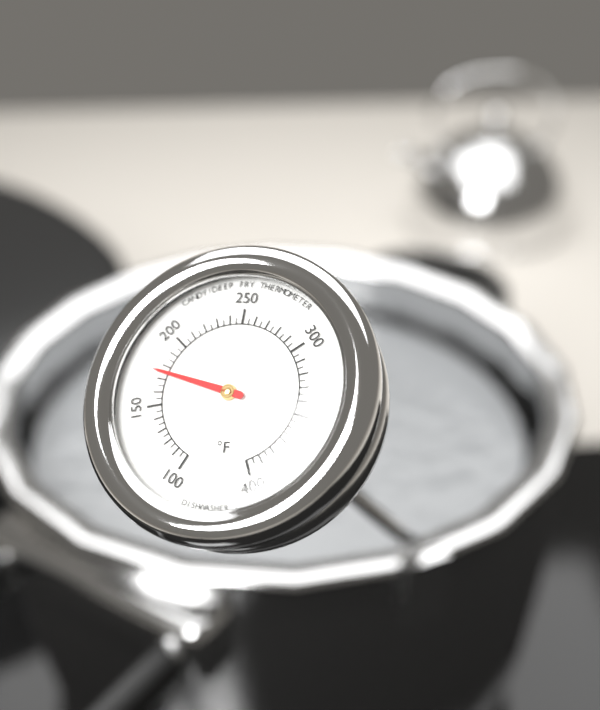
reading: 175 °F
